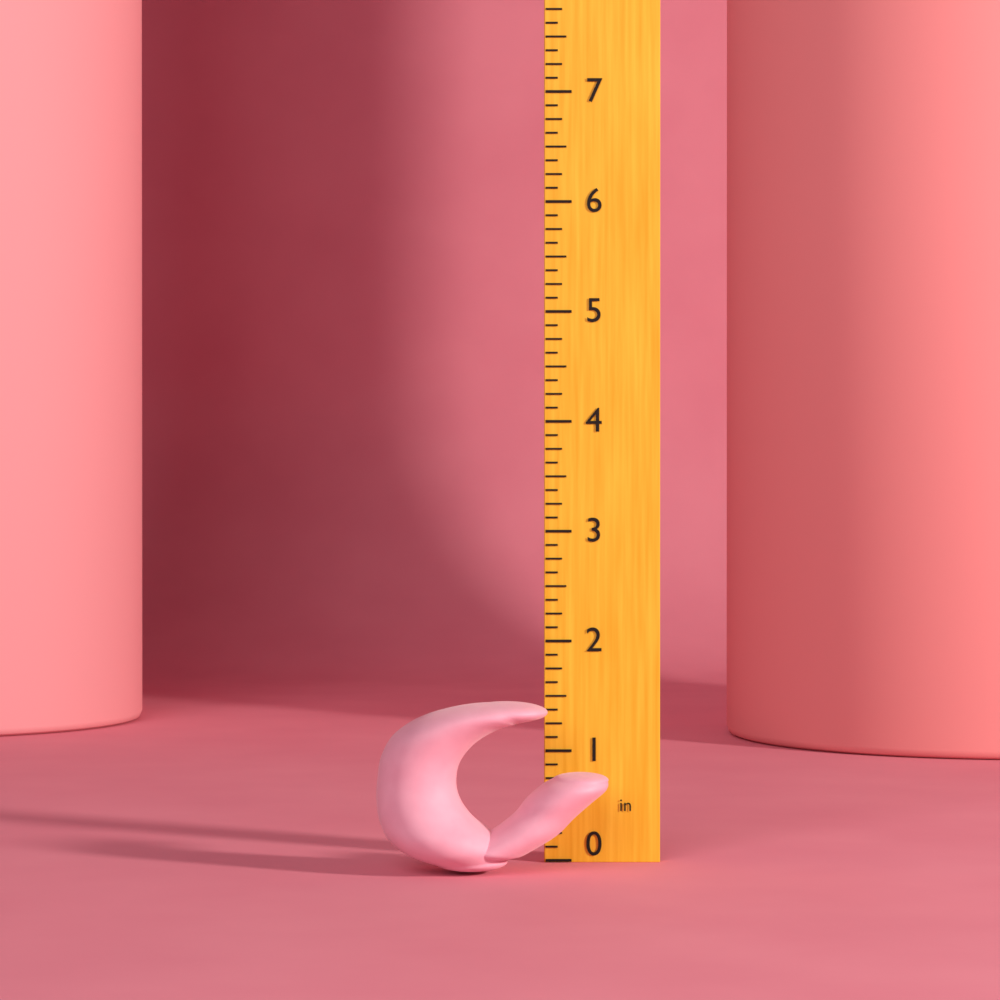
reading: 1.500 in
